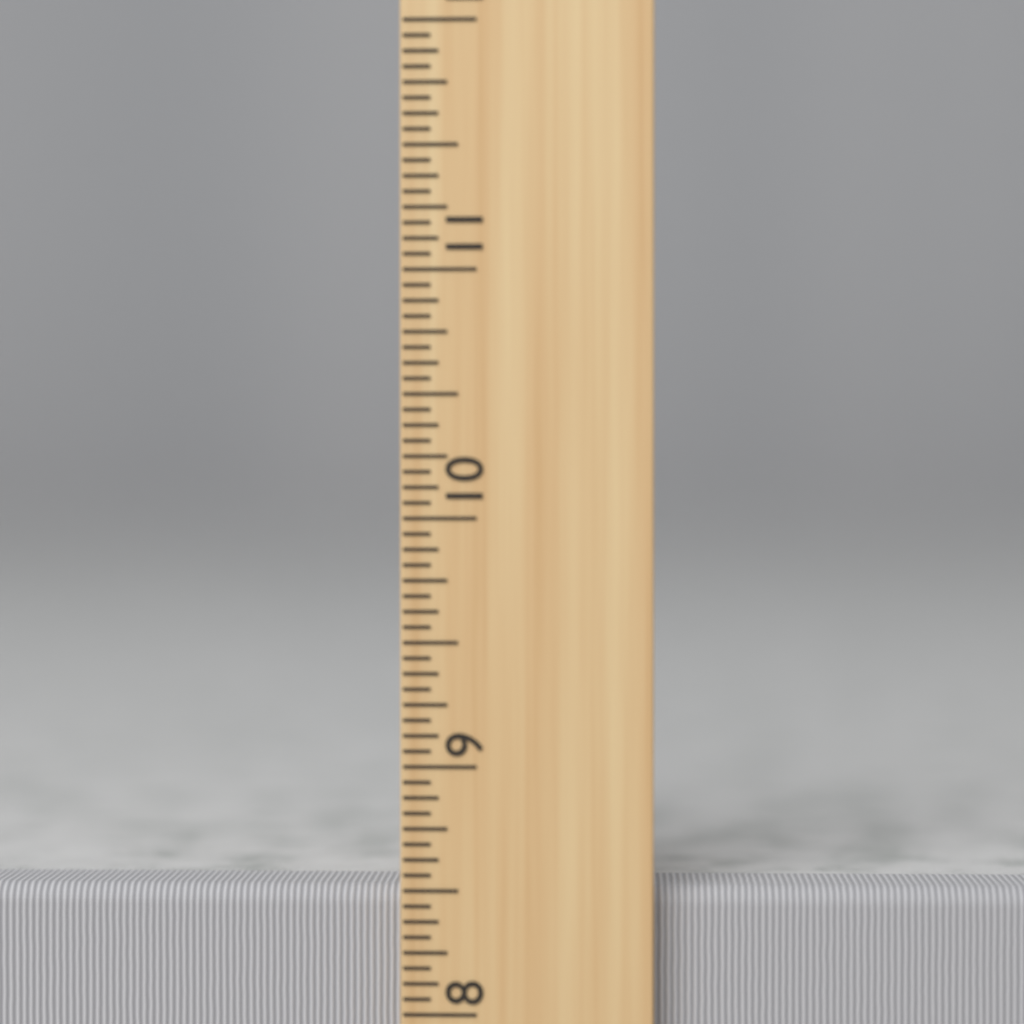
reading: 8.5000 inch
